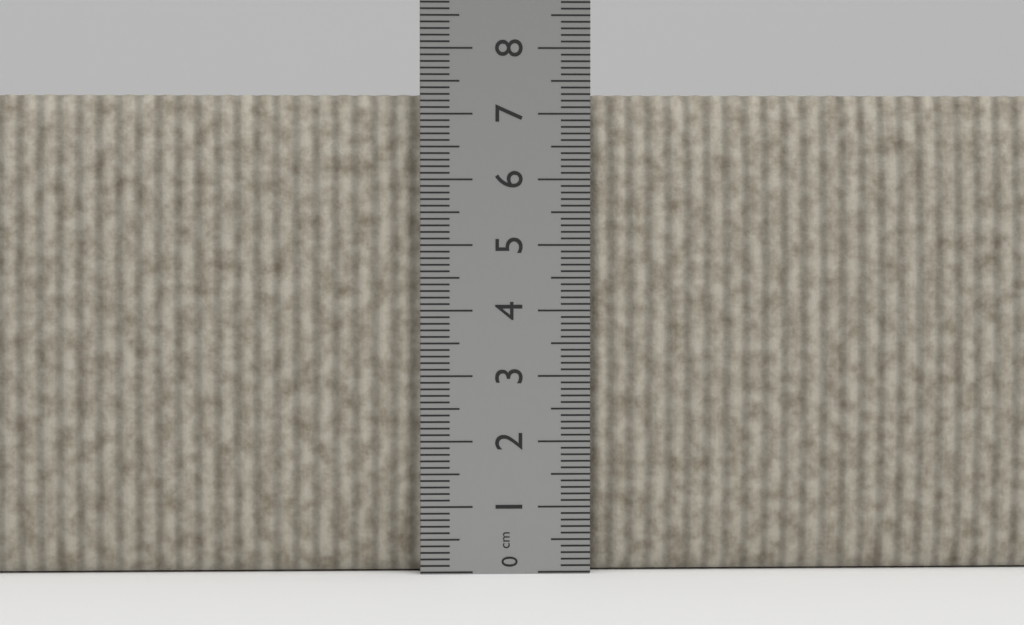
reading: 7.3 cm
